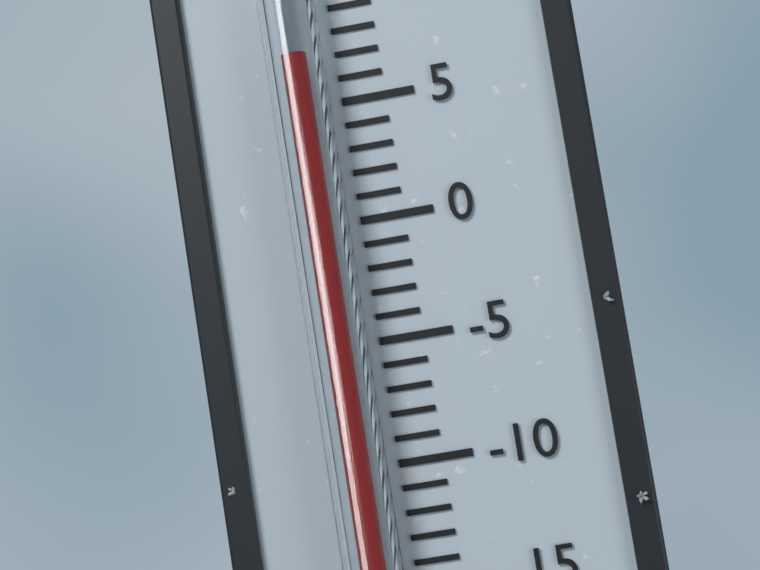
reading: 7 °C
